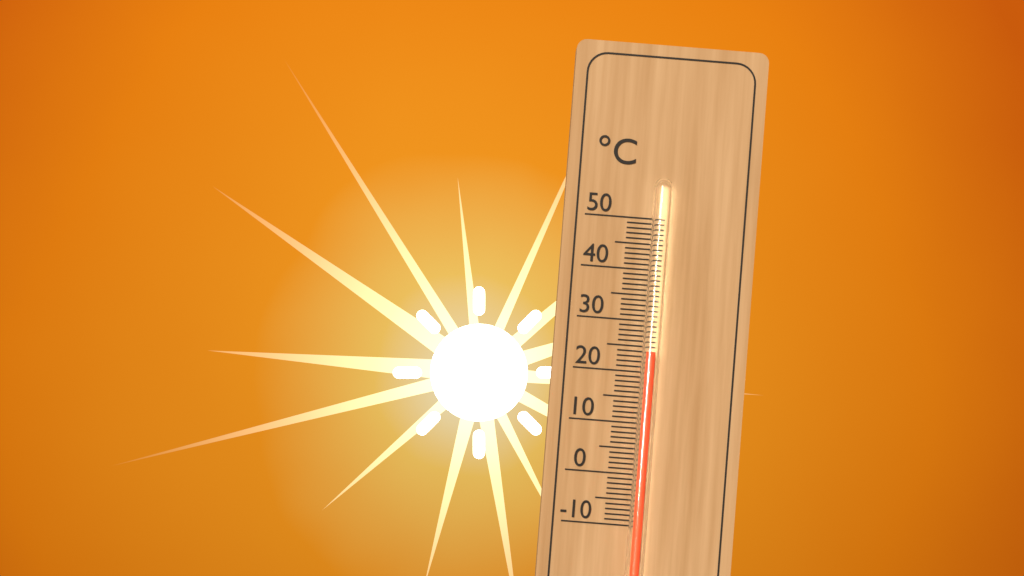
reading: 24 °C
